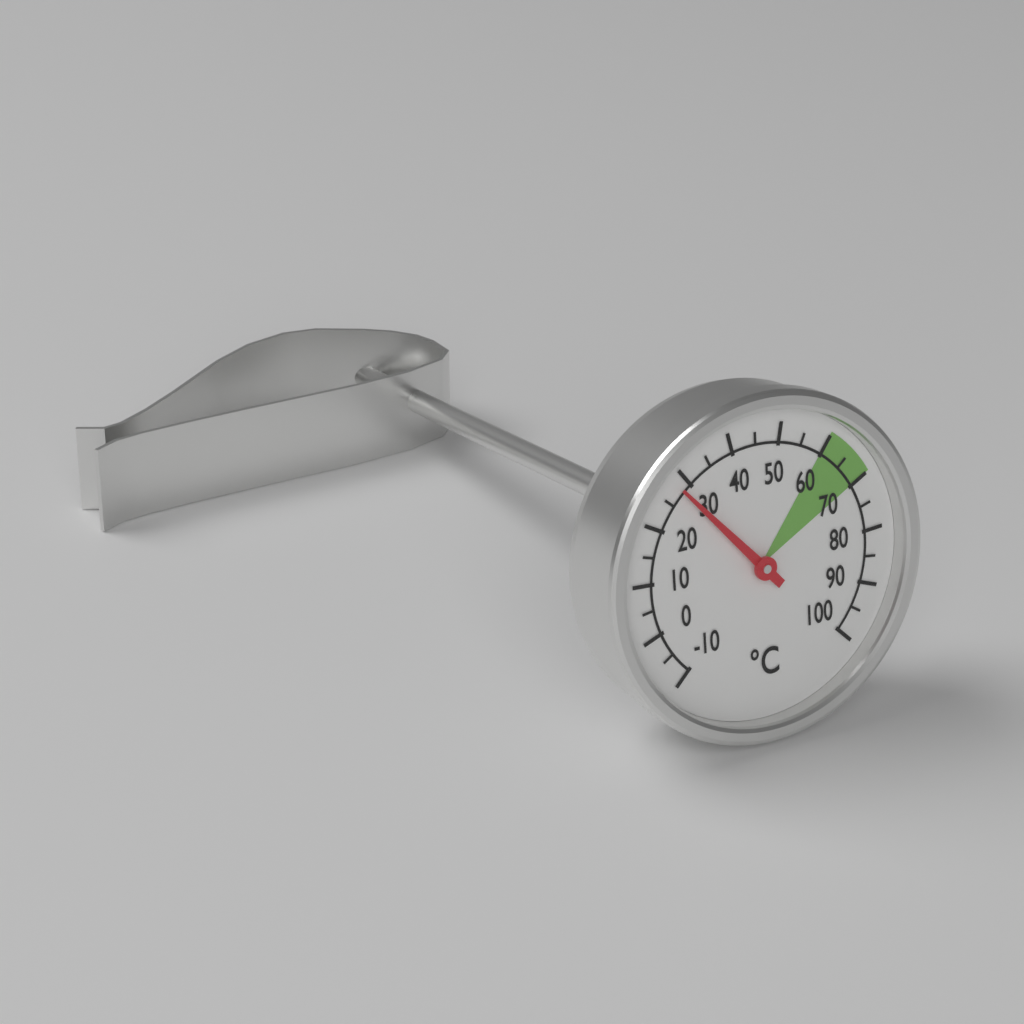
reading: 28 °C
